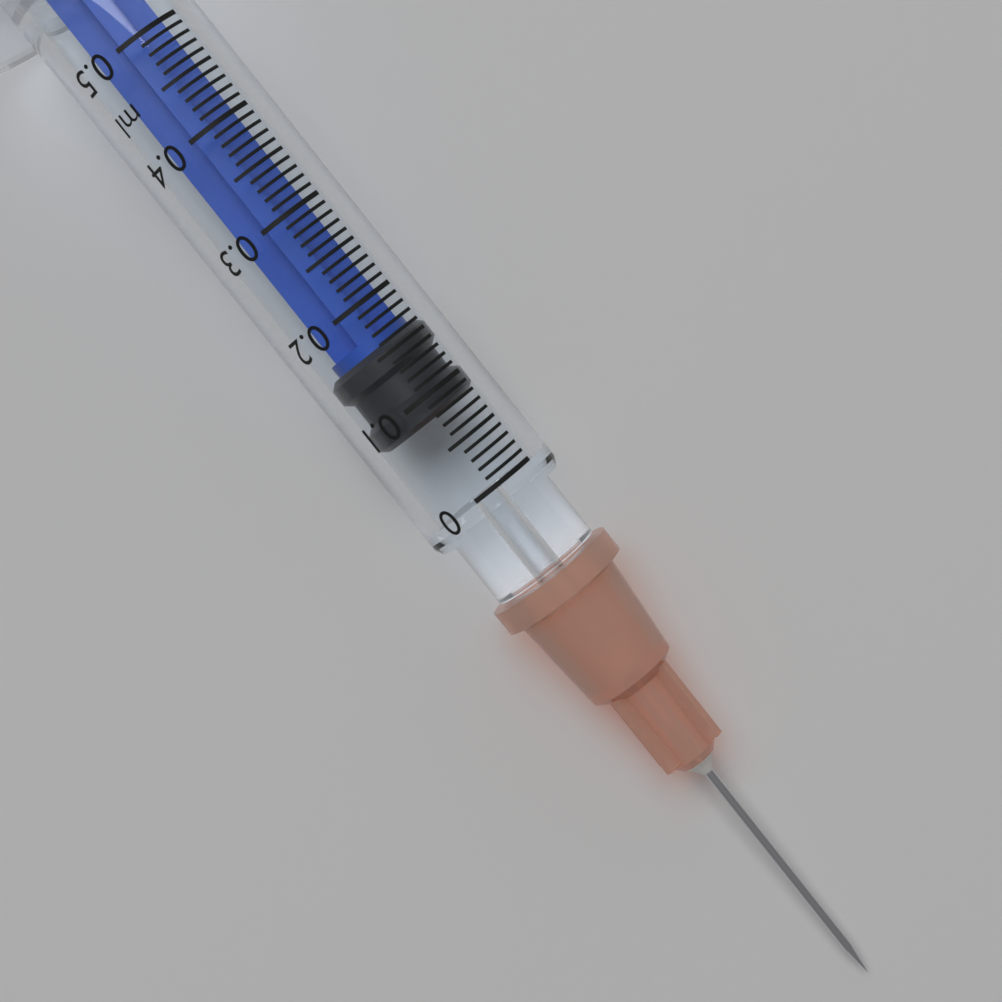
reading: 0.08 ml
